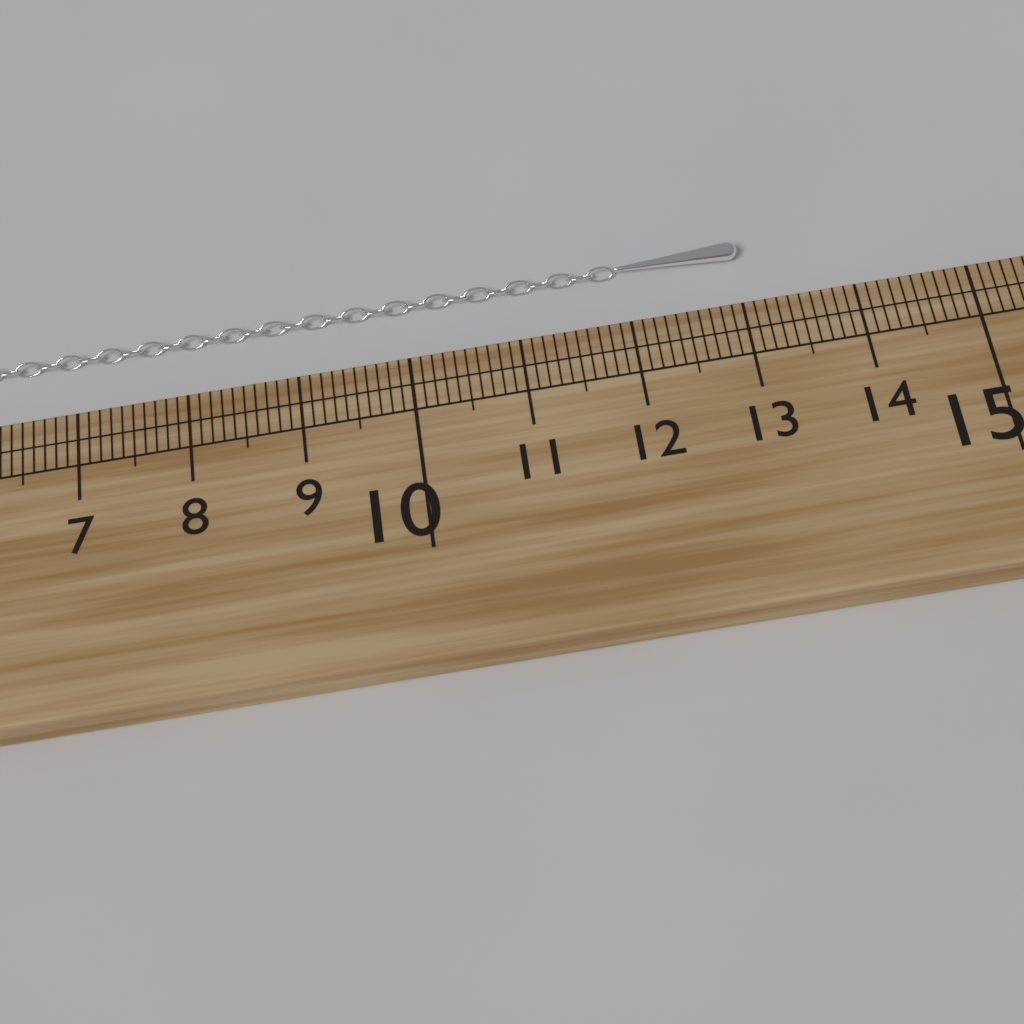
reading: 13.1 cm
